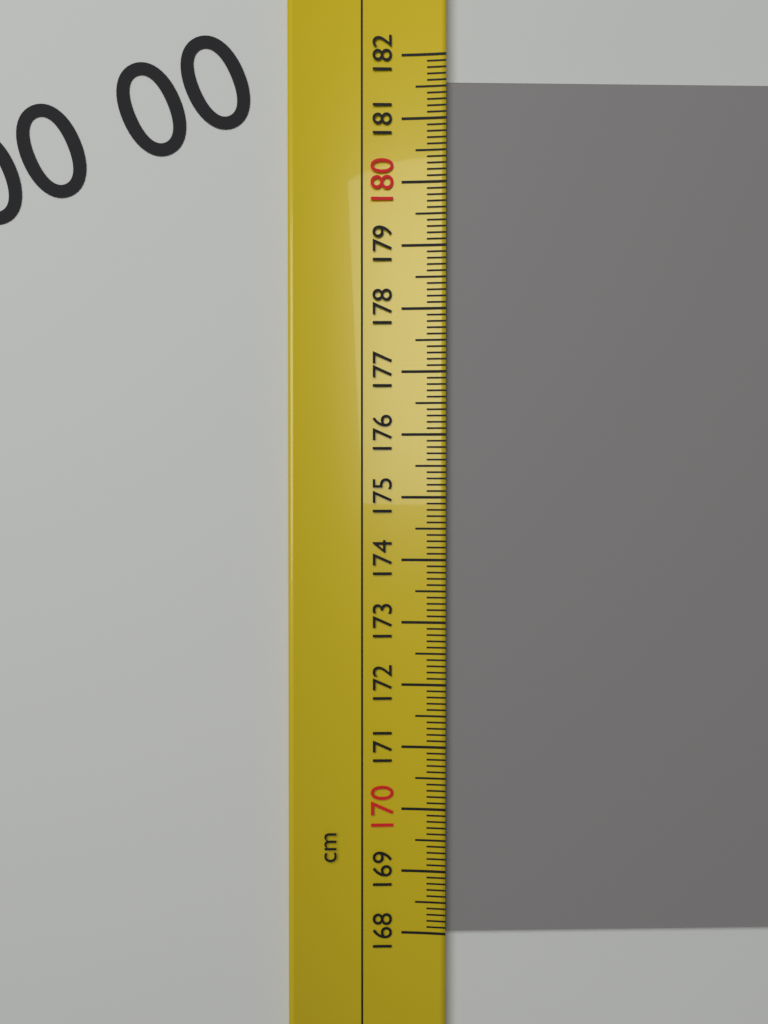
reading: 181.6 cm
